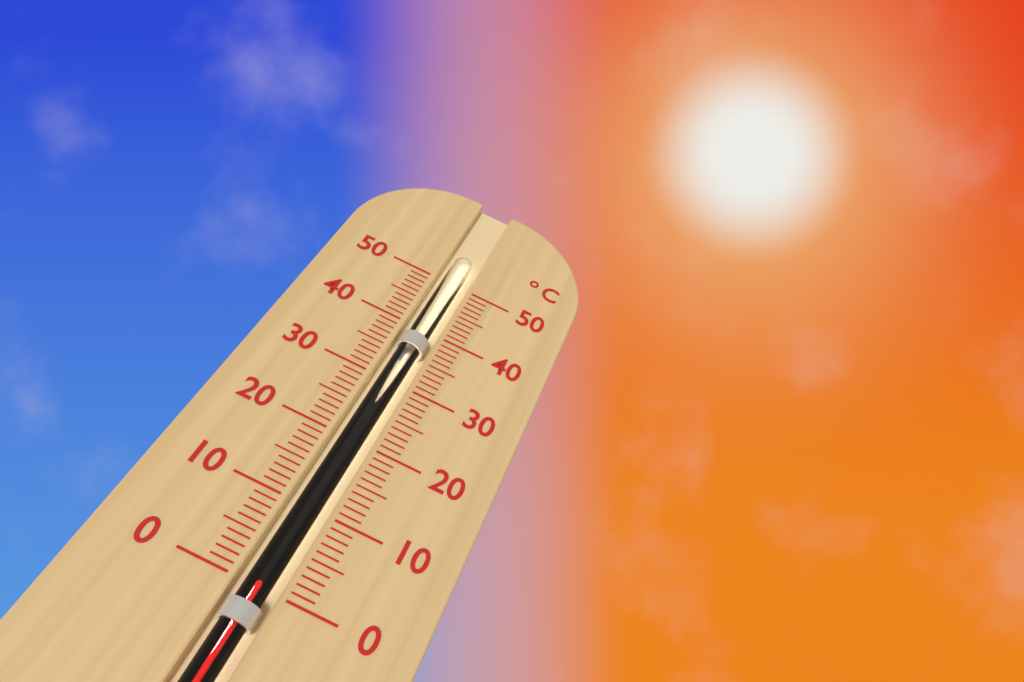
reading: 1 °C
